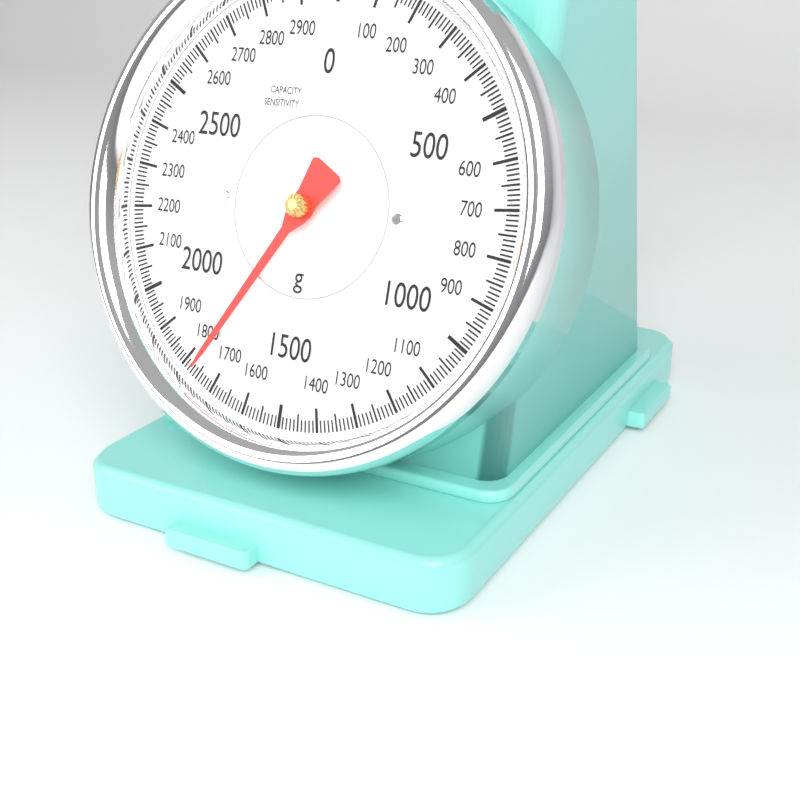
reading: 1760 g
